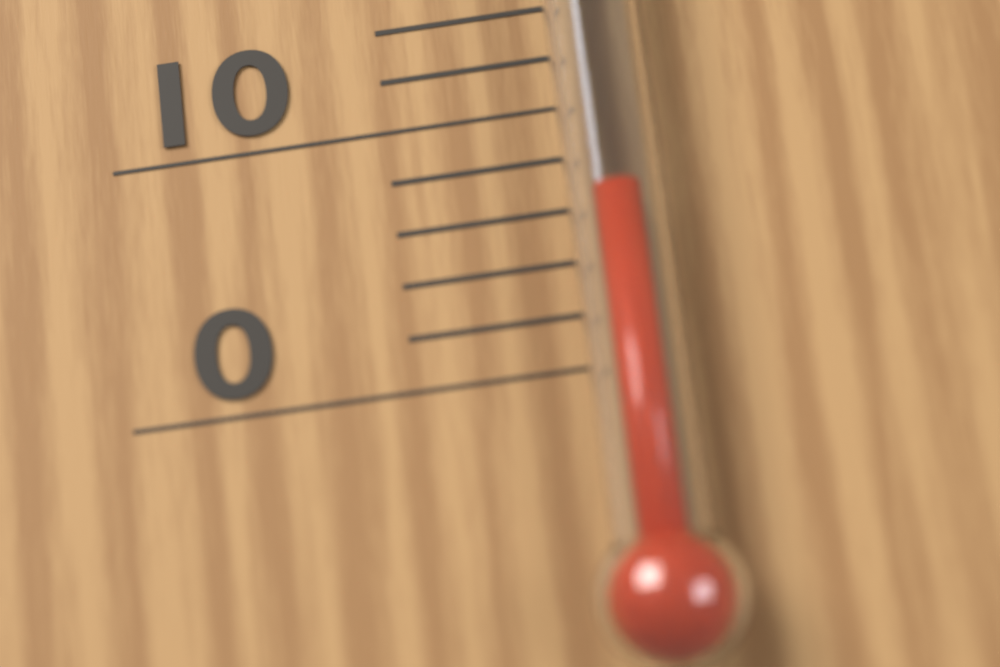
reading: 6 °C
